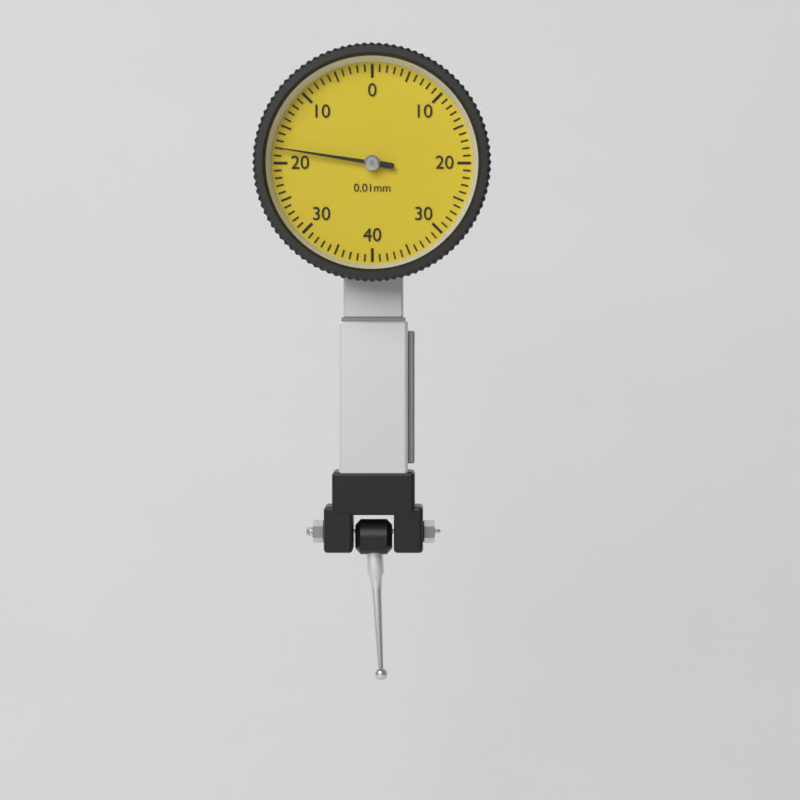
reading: 0.18 mm
